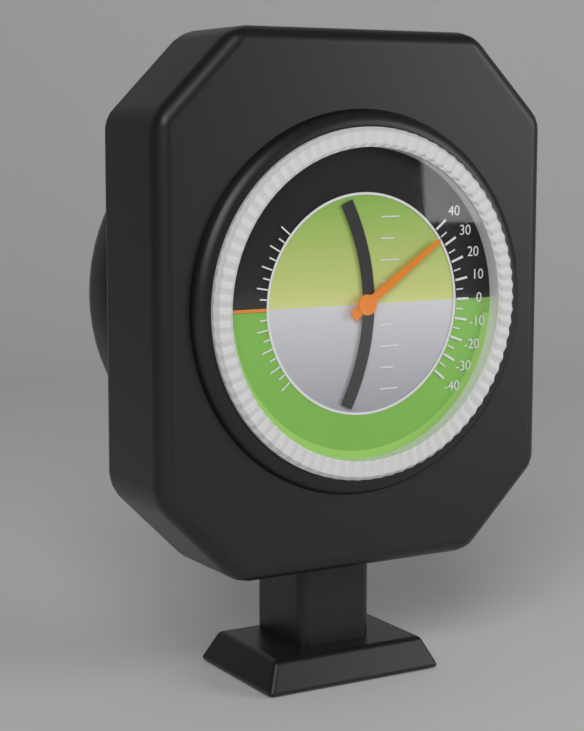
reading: 35 (no unit)
